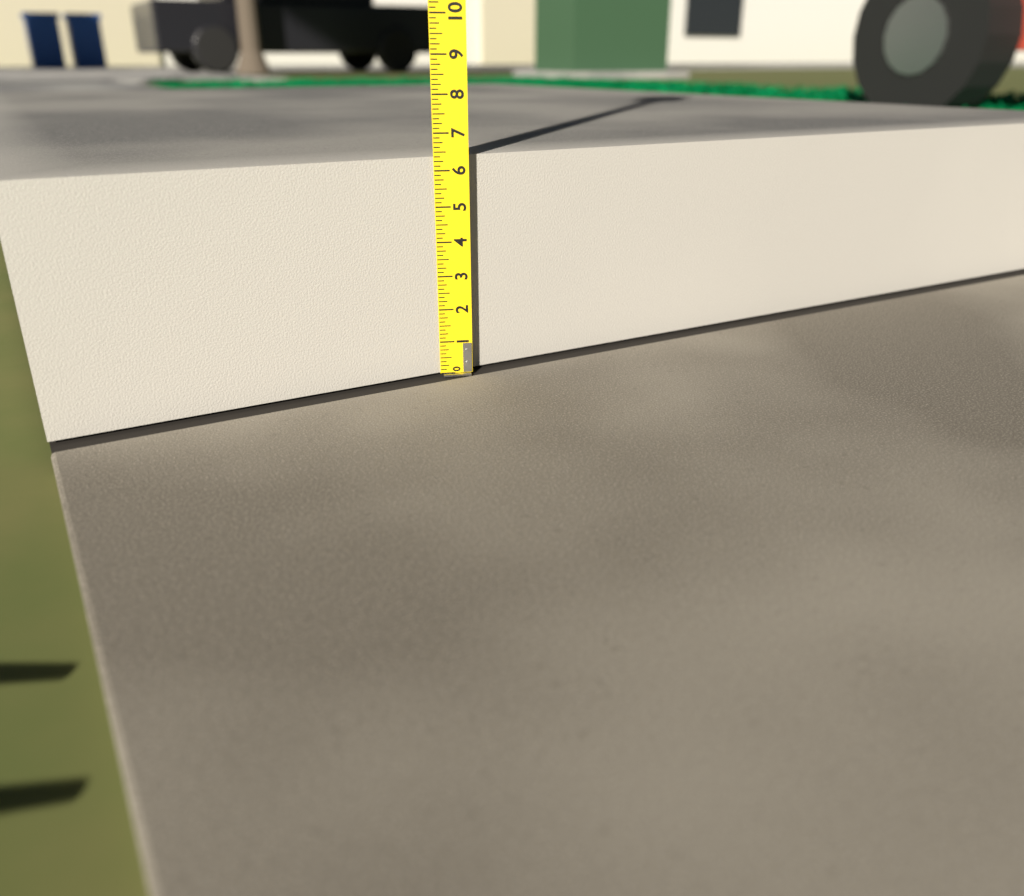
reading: 6.375 (no unit)
